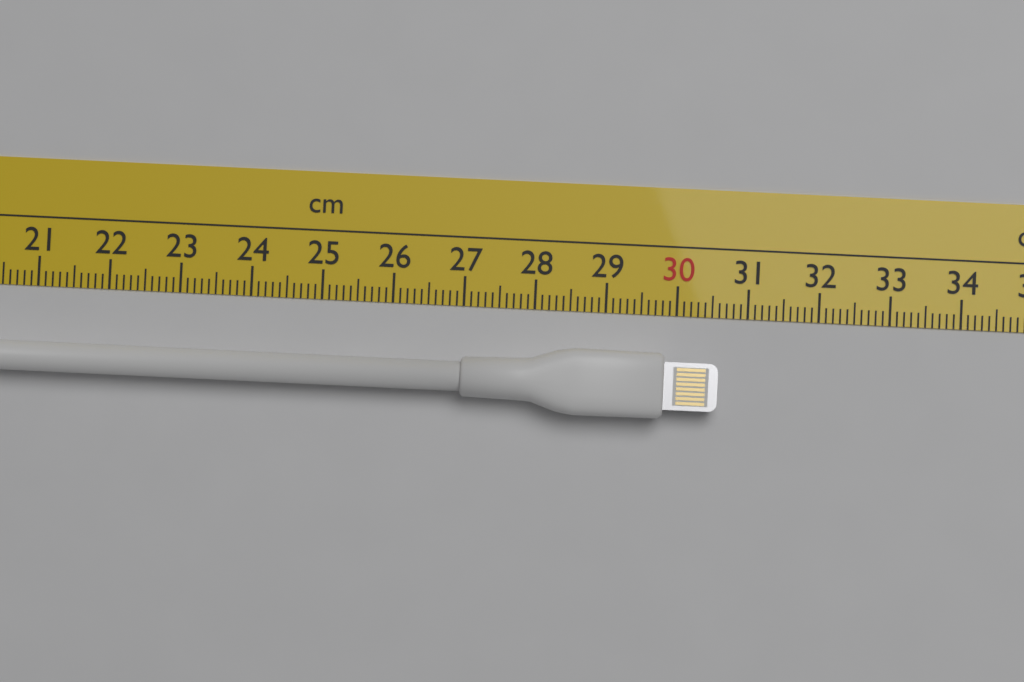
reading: 30.6 cm
